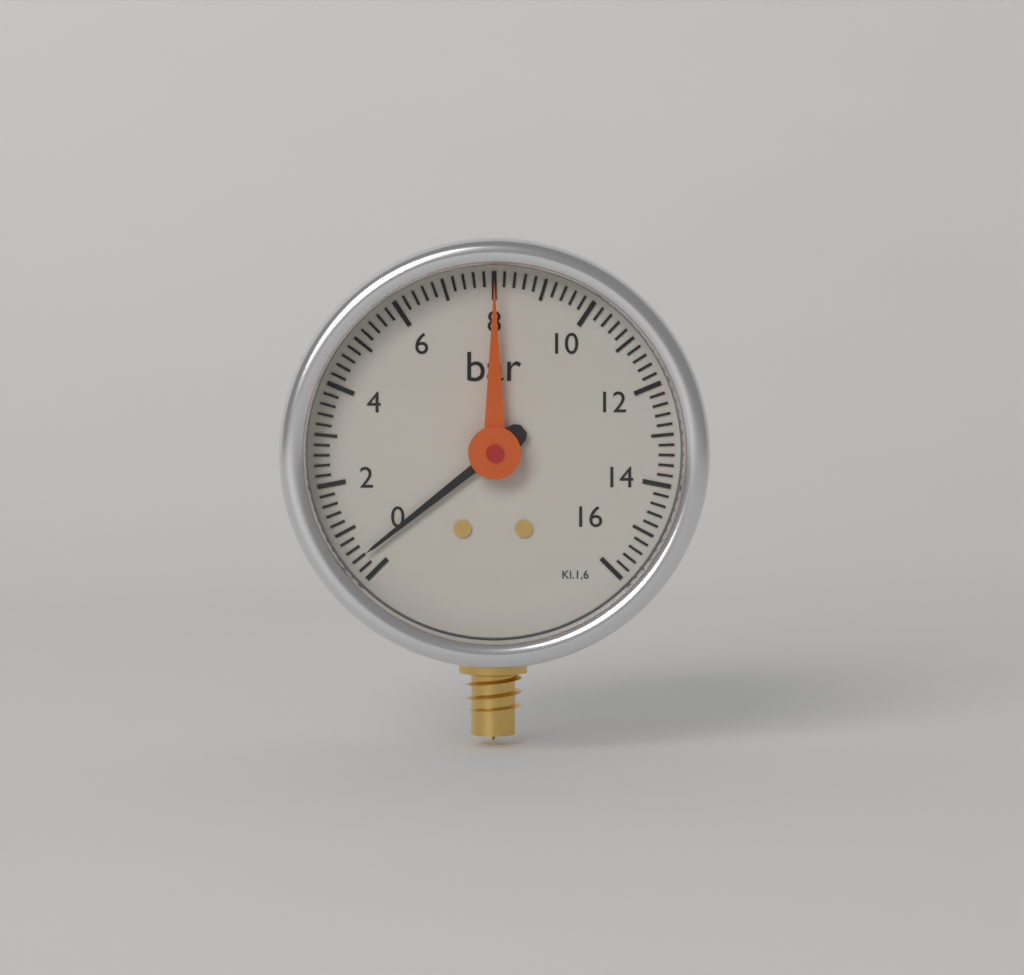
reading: 0.4 bar
